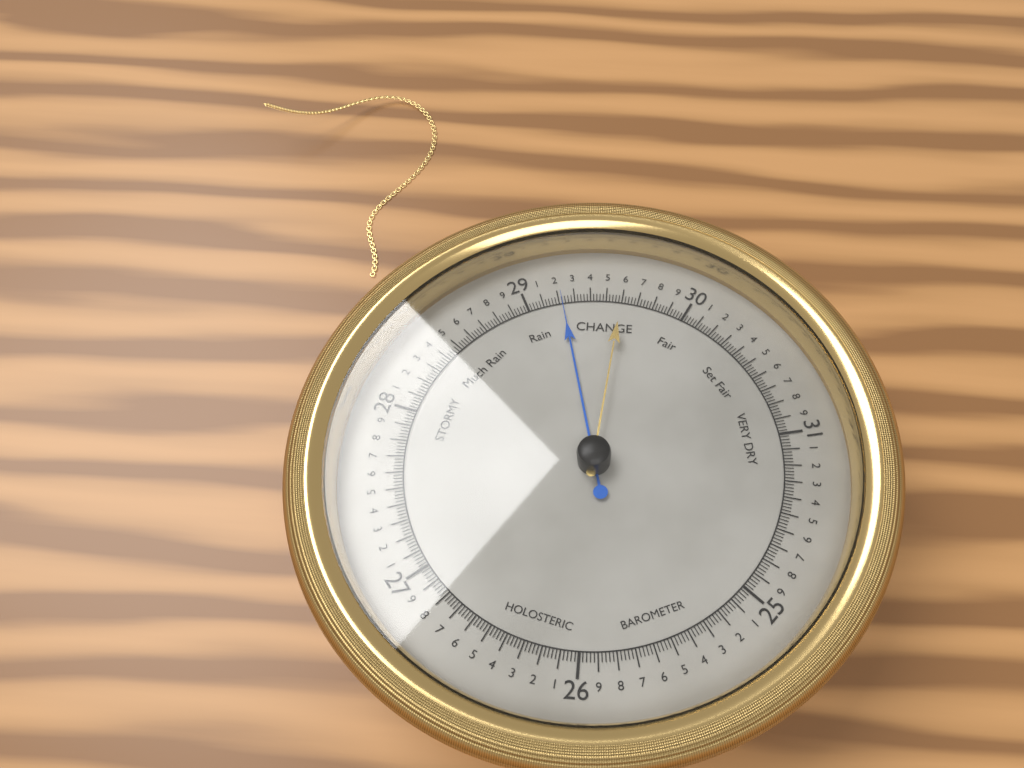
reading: 29.22 (no unit)
